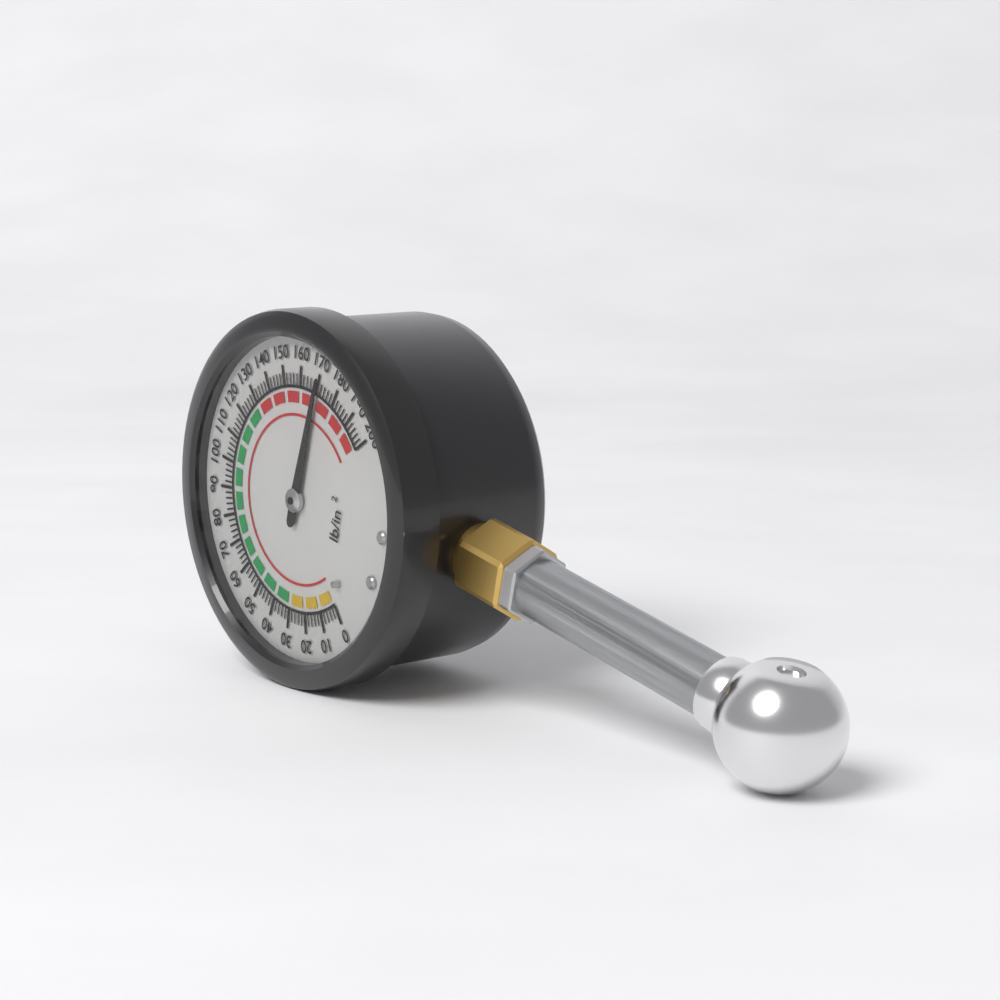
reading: 170 psi
